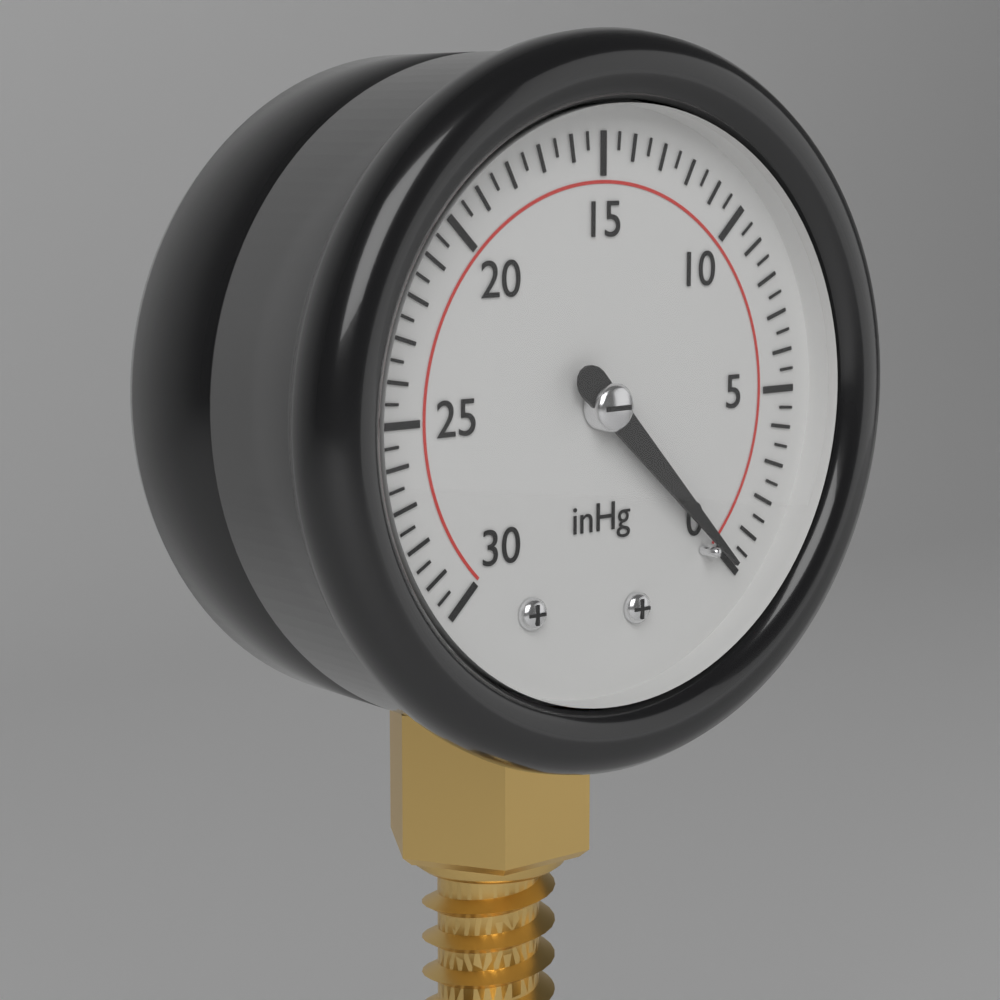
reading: 0.0 inHg
